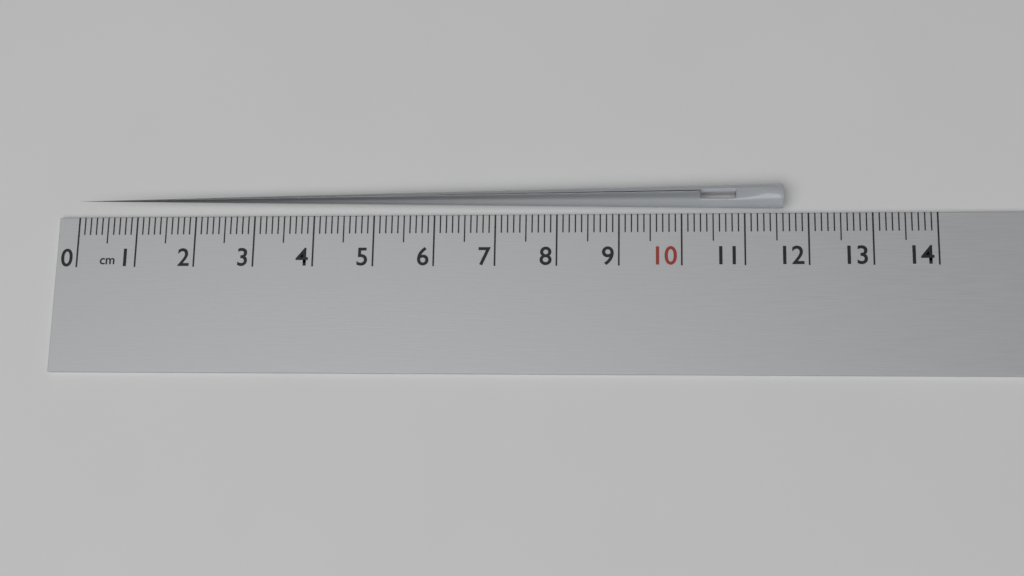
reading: 11.6 cm
